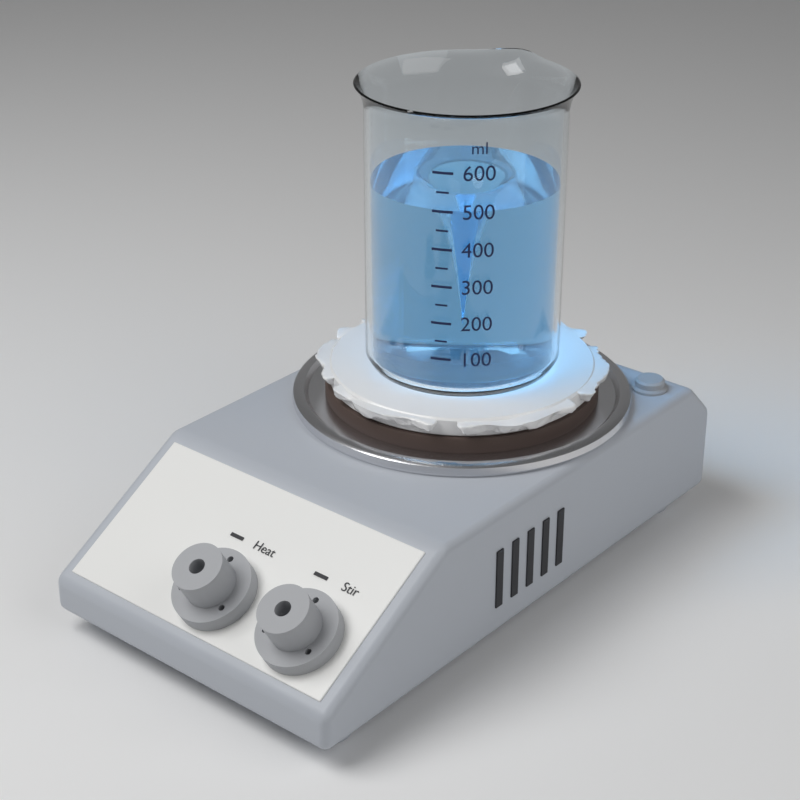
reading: 500 ml
